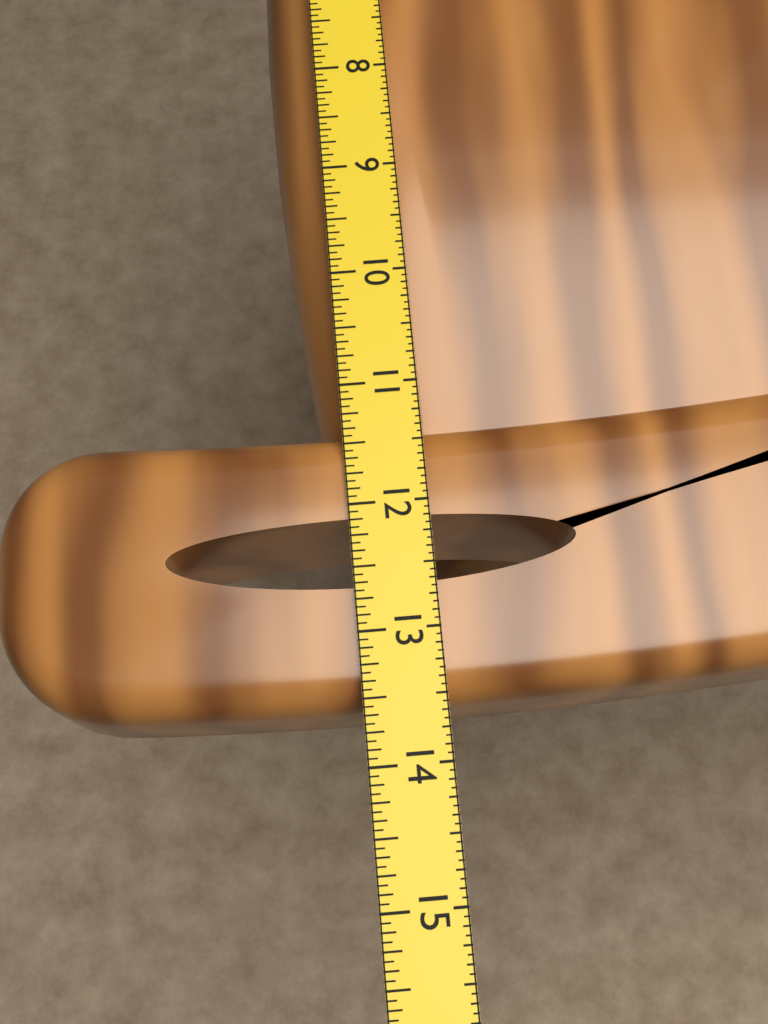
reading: 13.5625 in
